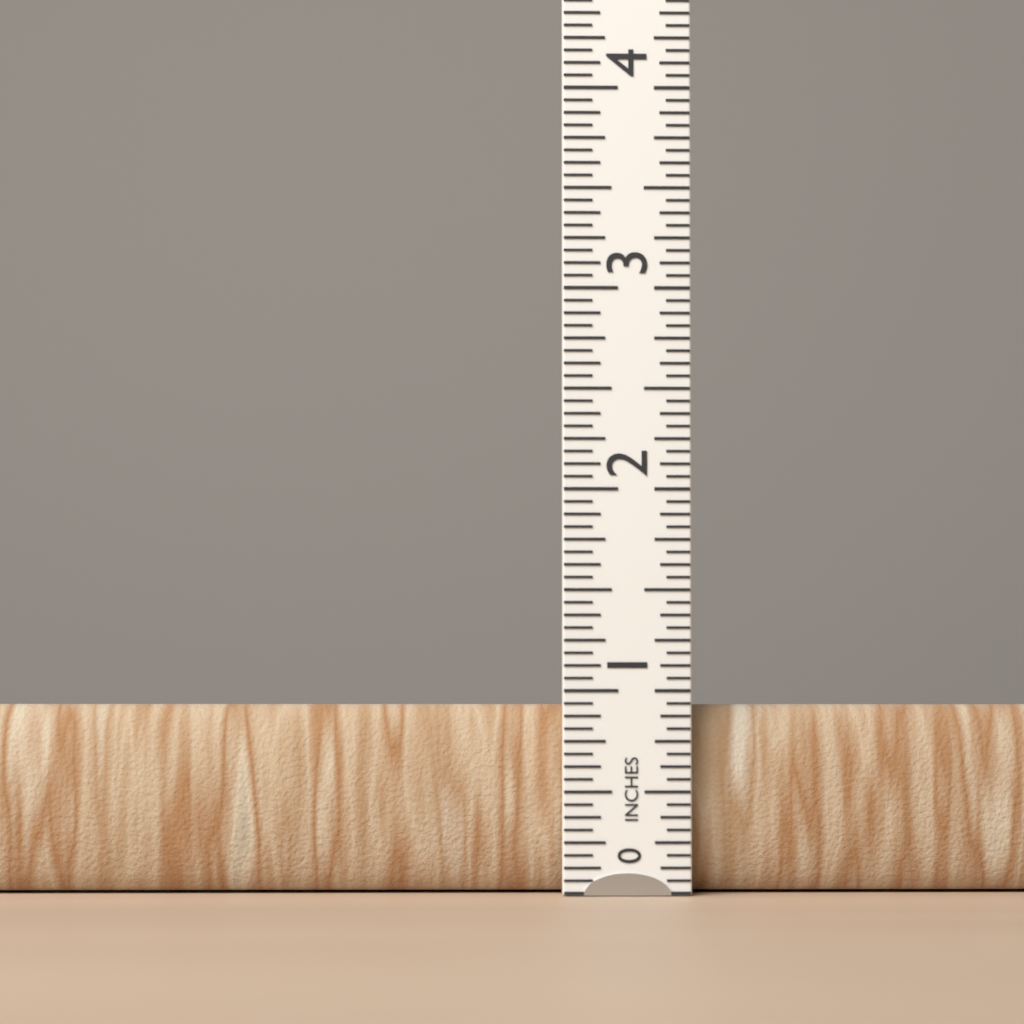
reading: 0.9375 in
